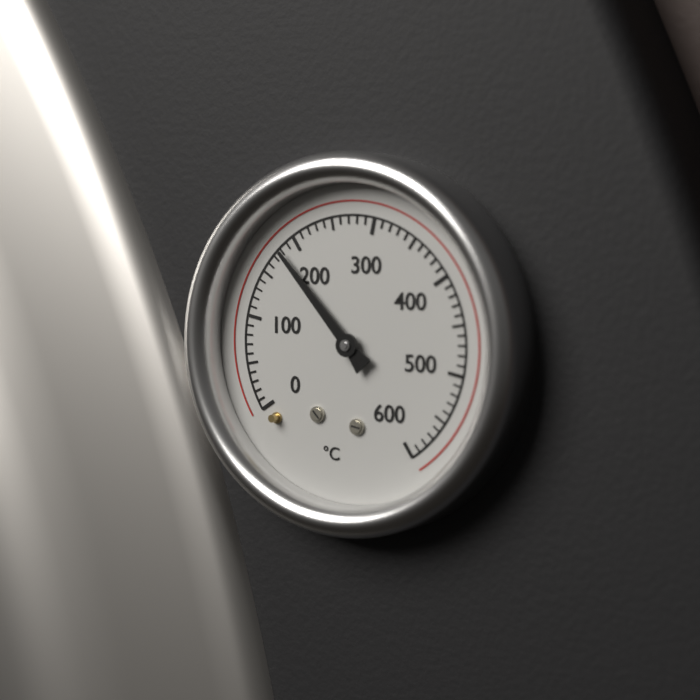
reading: 180 °C
